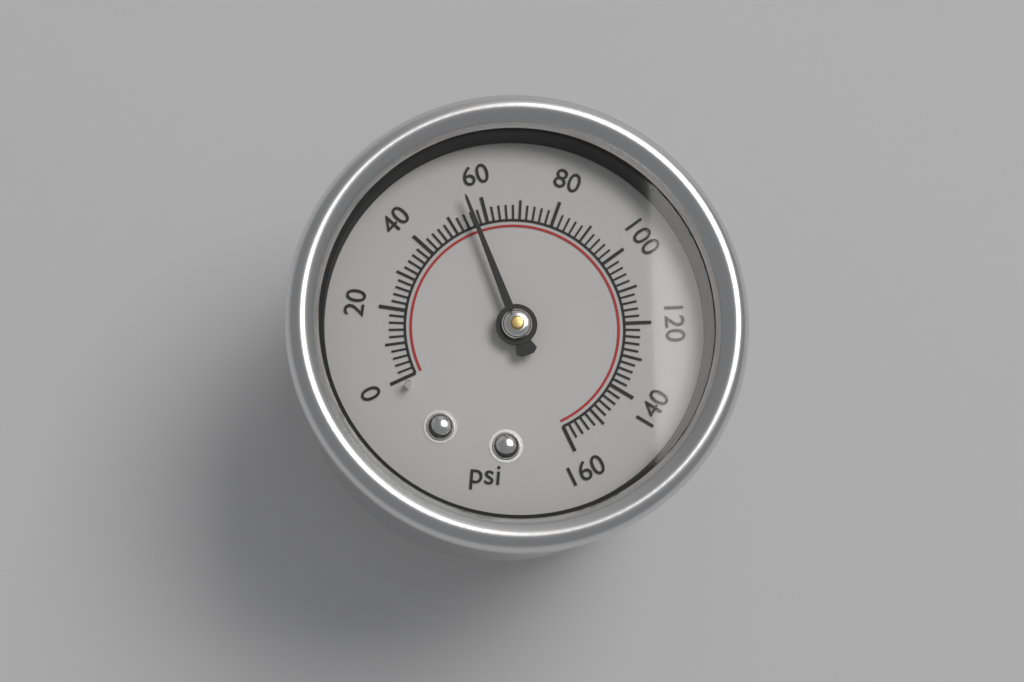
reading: 56 psi
